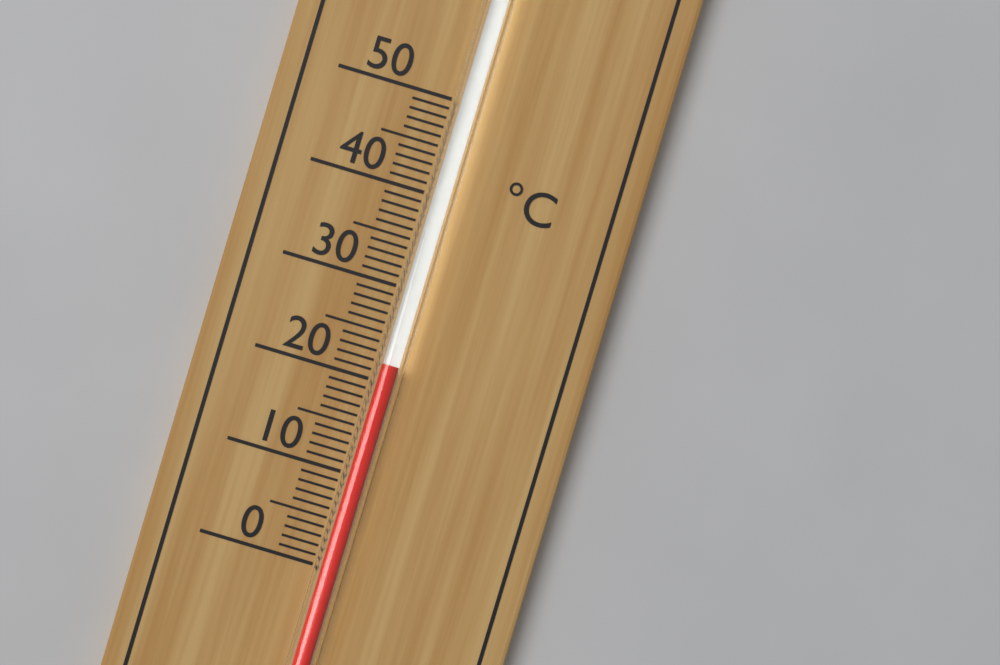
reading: 22 °C
